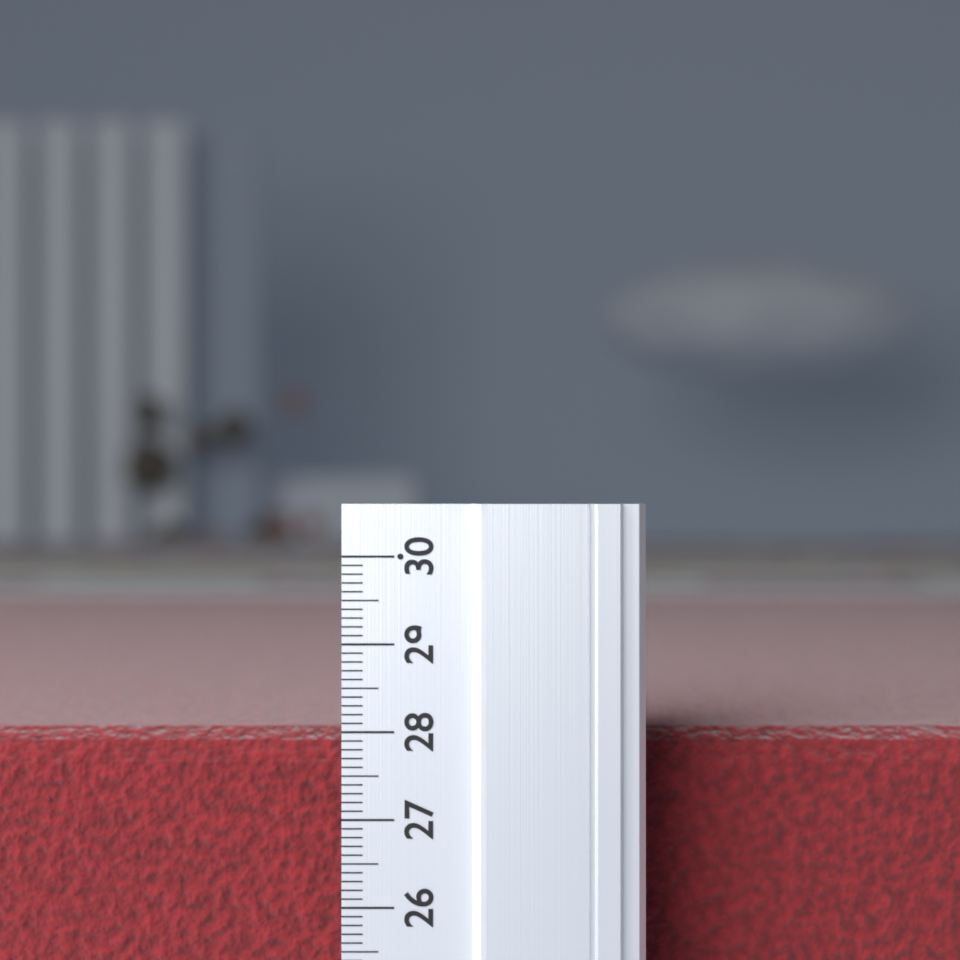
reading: 27.9 (no unit)
